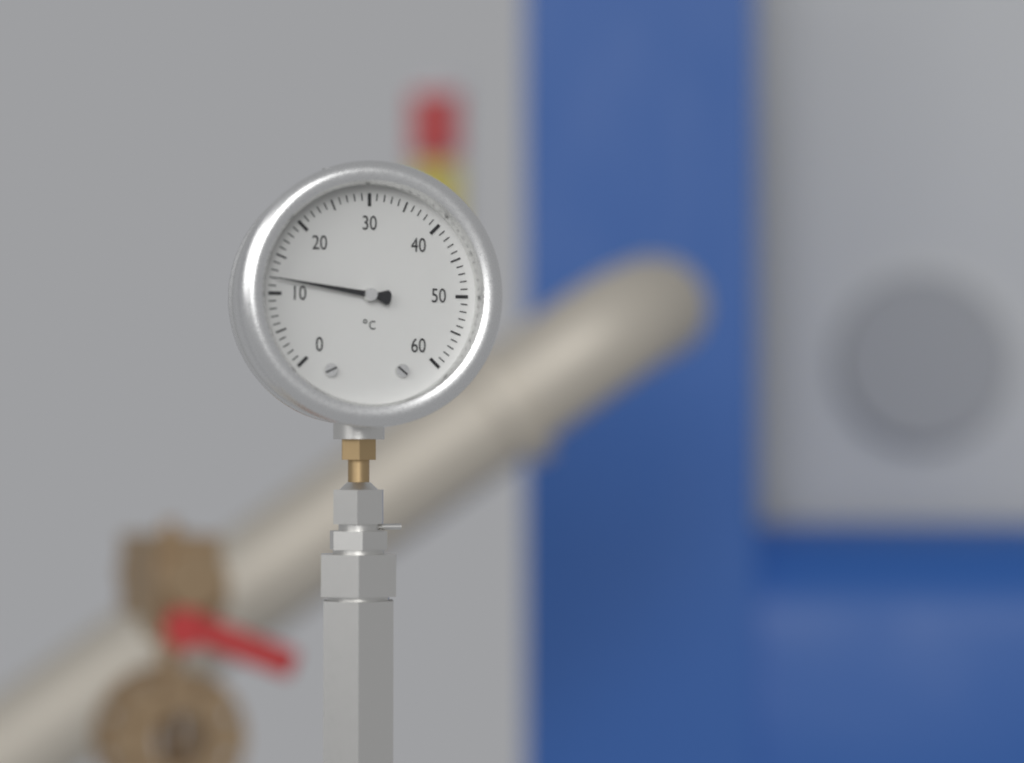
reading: 12 °C
